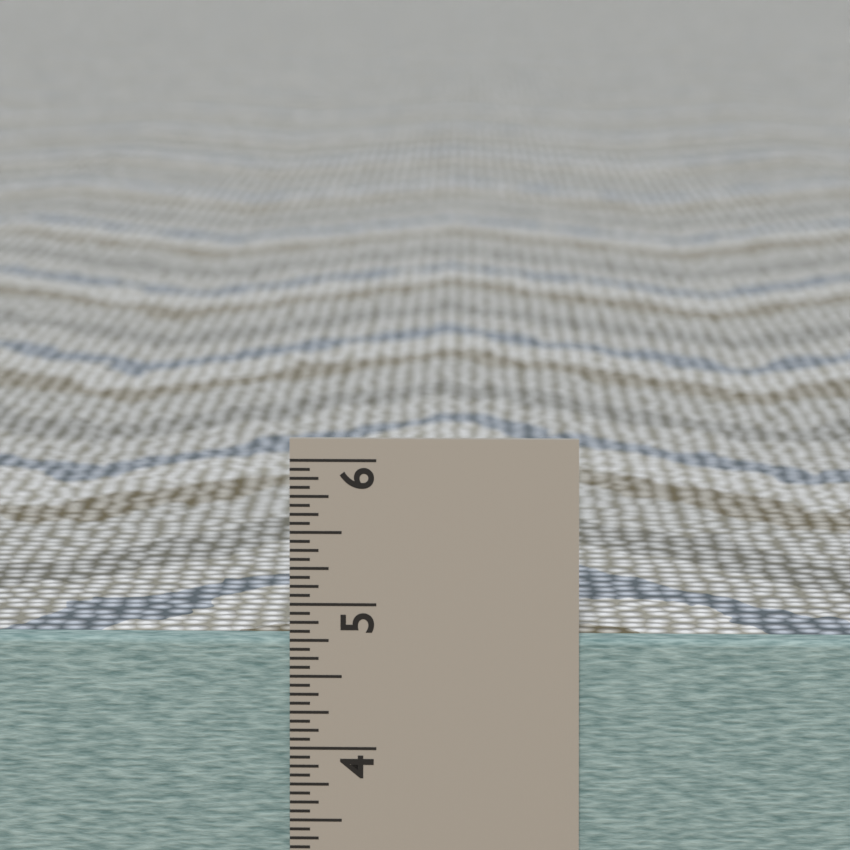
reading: 4.7500 in
